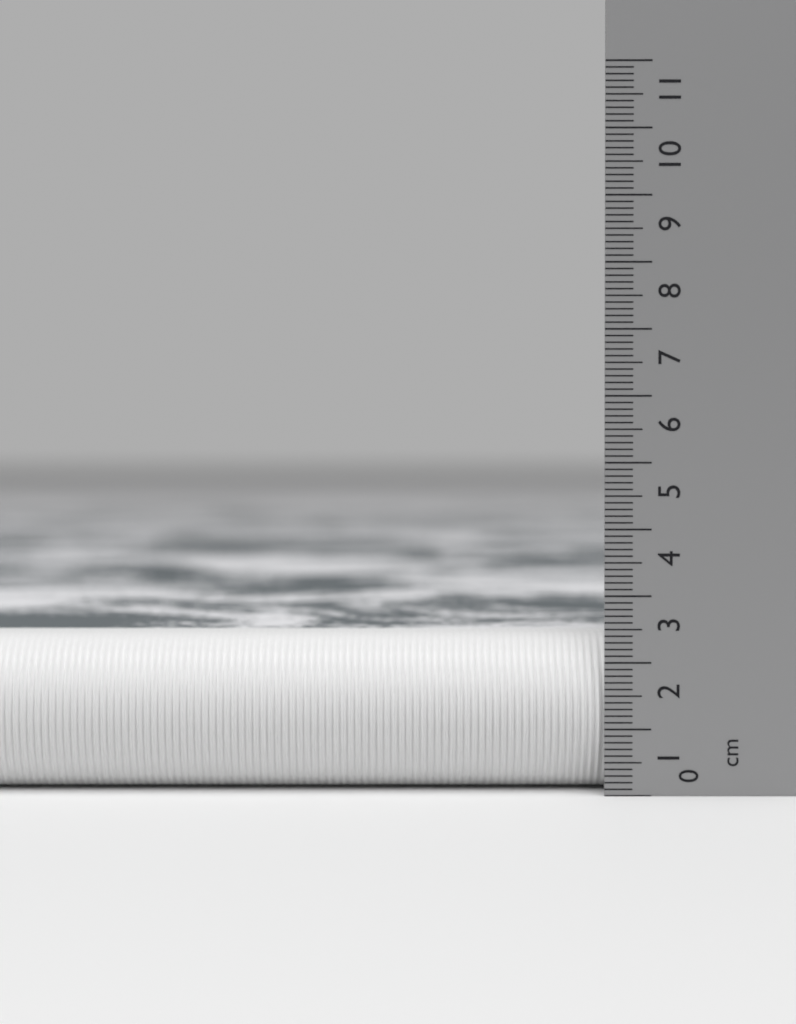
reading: 2.4 cm
